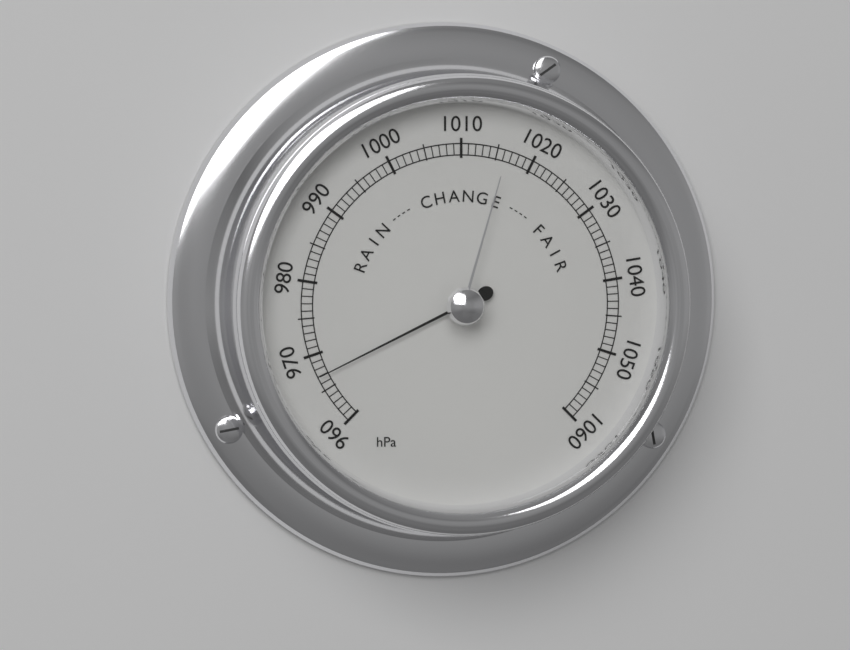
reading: 967 hPa
